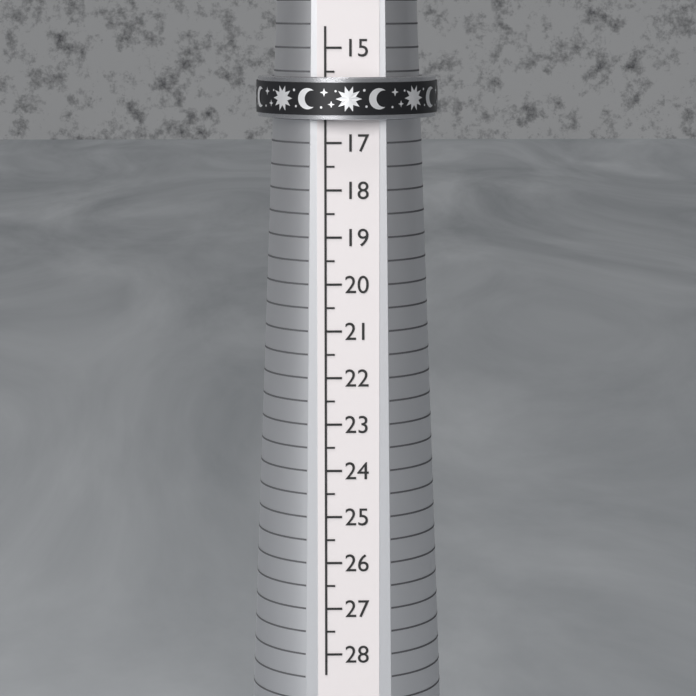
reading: 16.5 (no unit)
